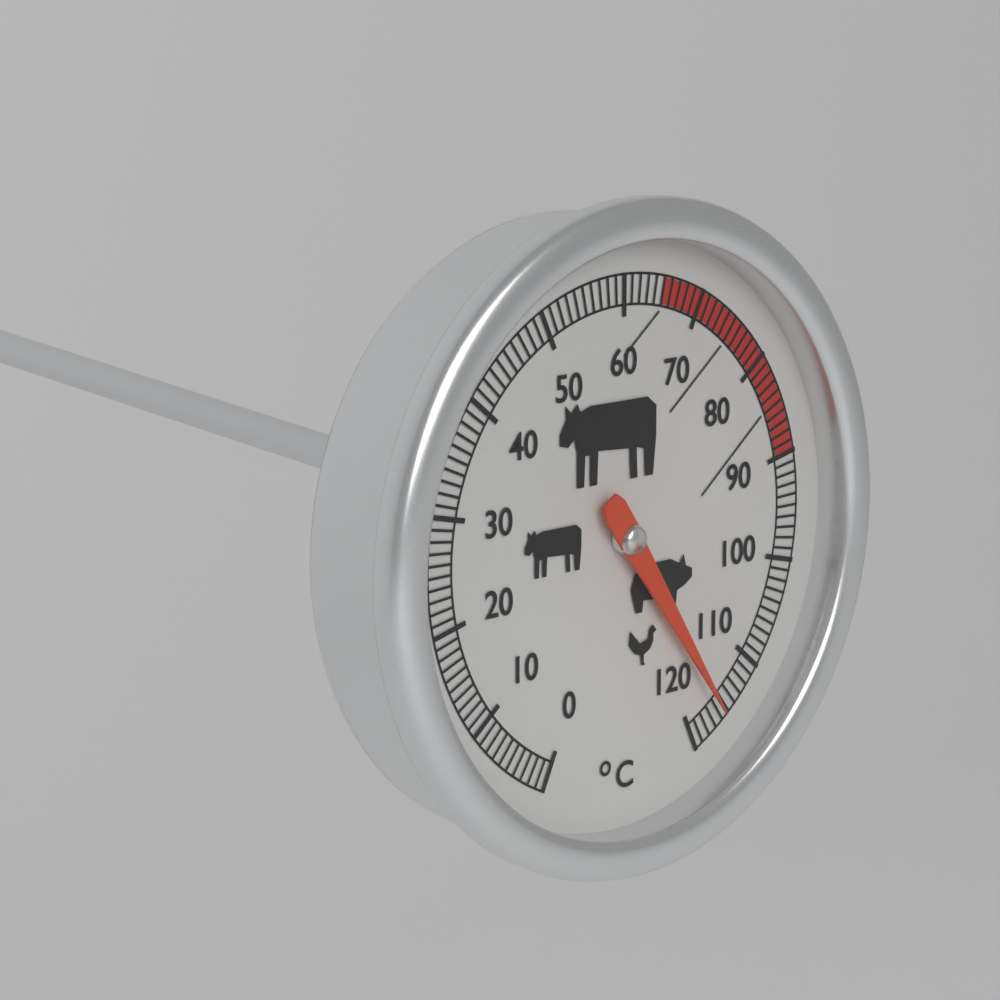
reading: 116 °C
